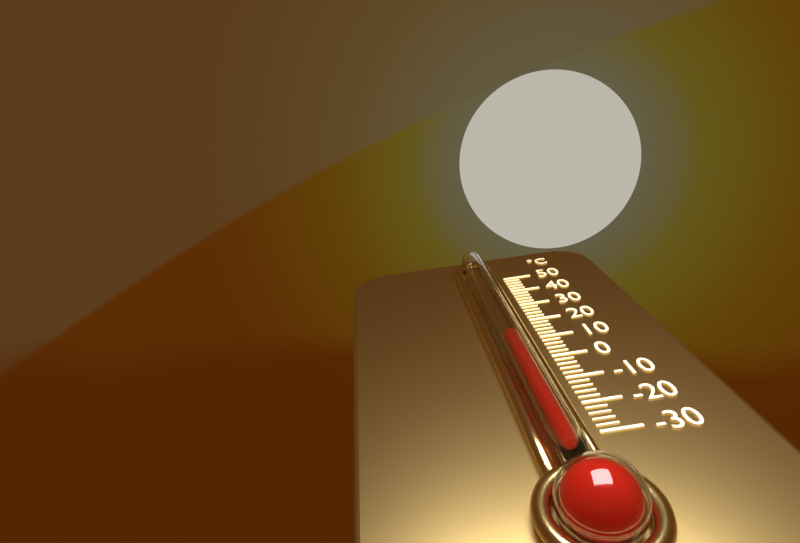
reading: 4 °C
